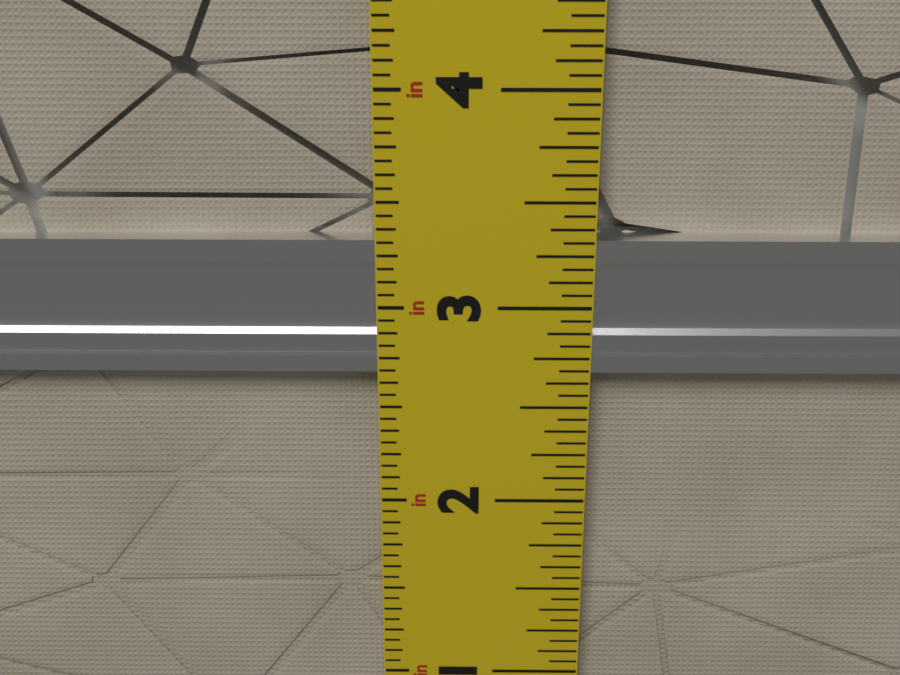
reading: 3.3125 in
